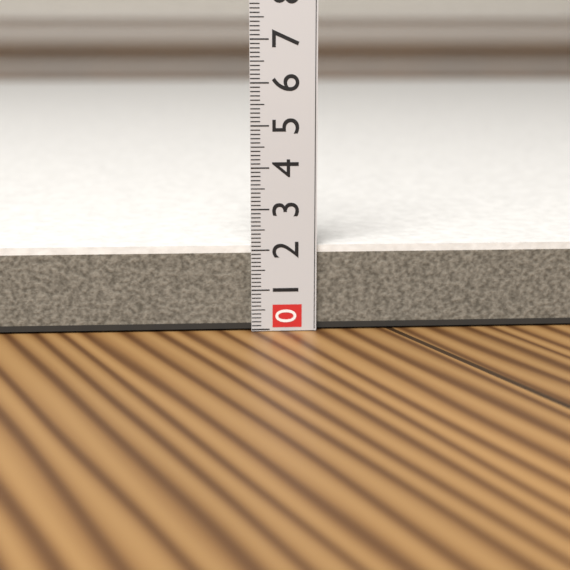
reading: 2.1 (no unit)
